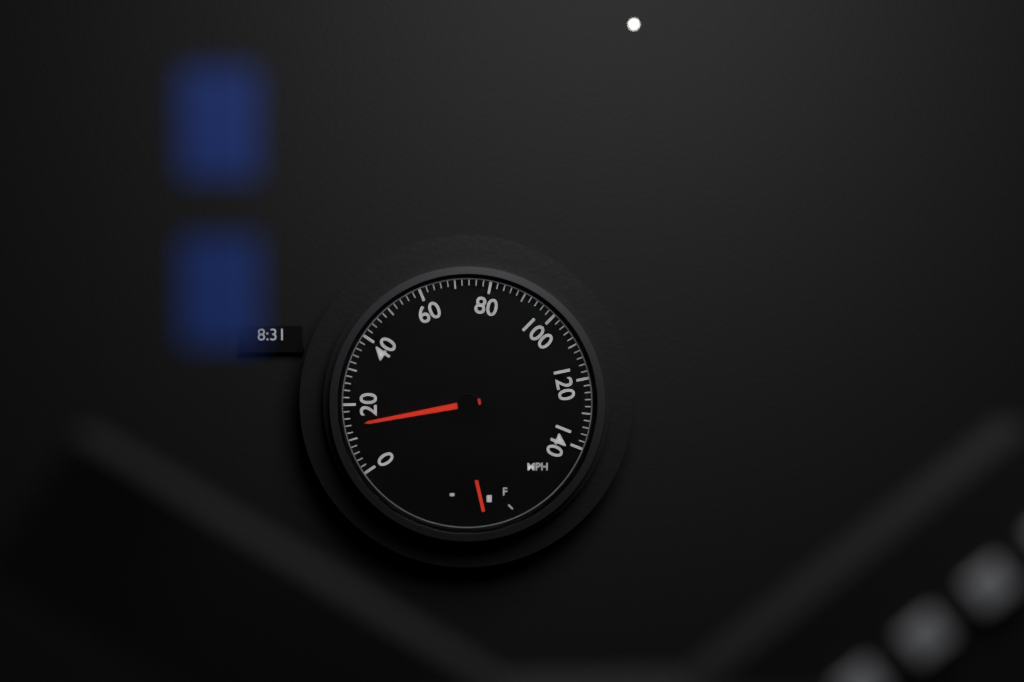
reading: 14 mph
